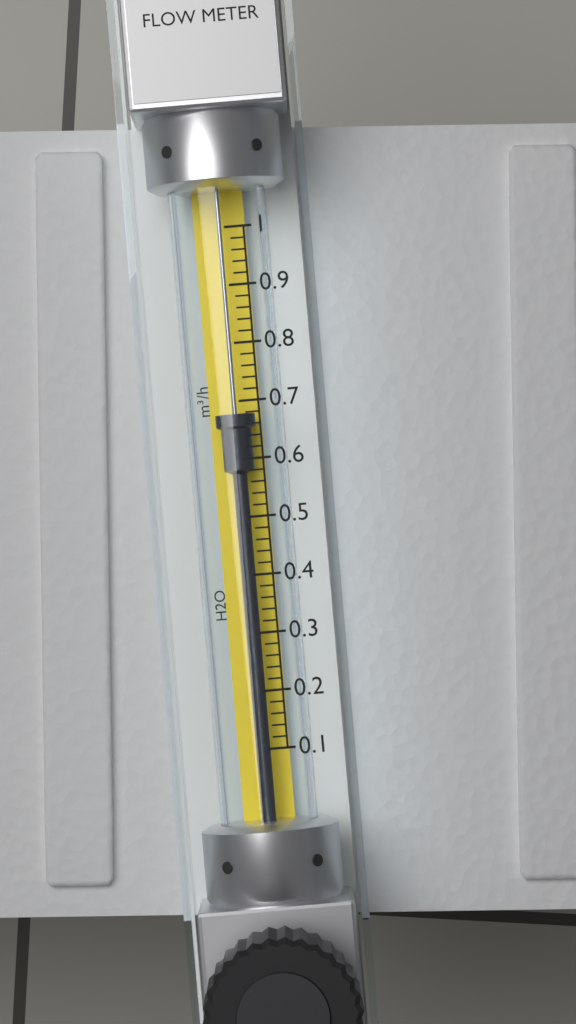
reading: 0.68 m³/h
